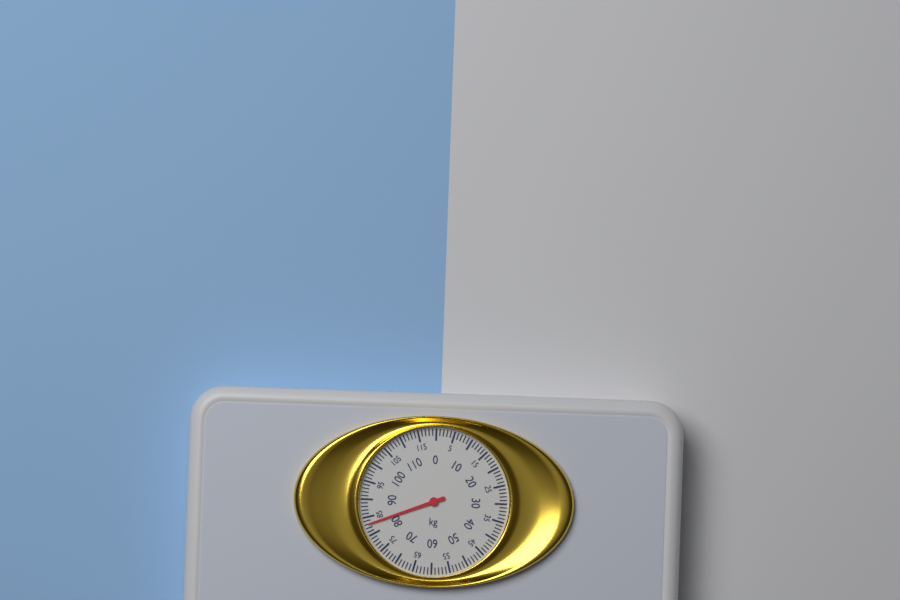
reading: 83 kg
